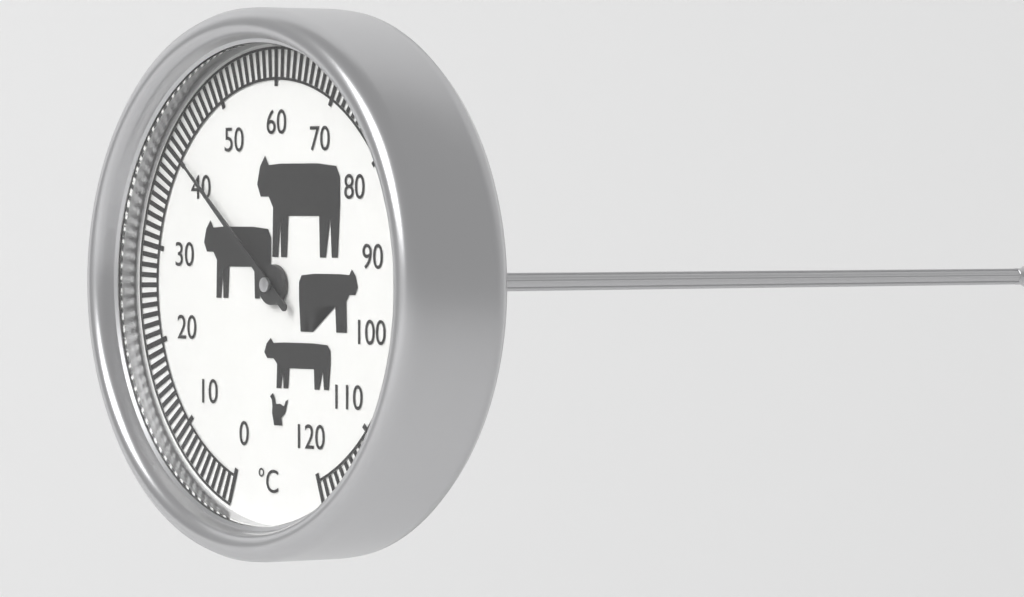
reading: 41 °C
